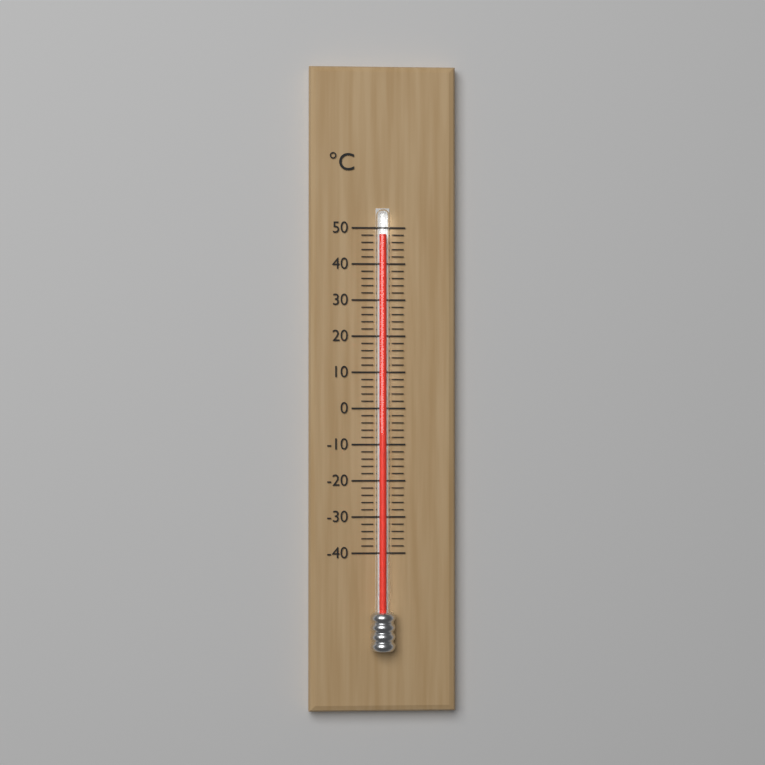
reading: 48 °C
